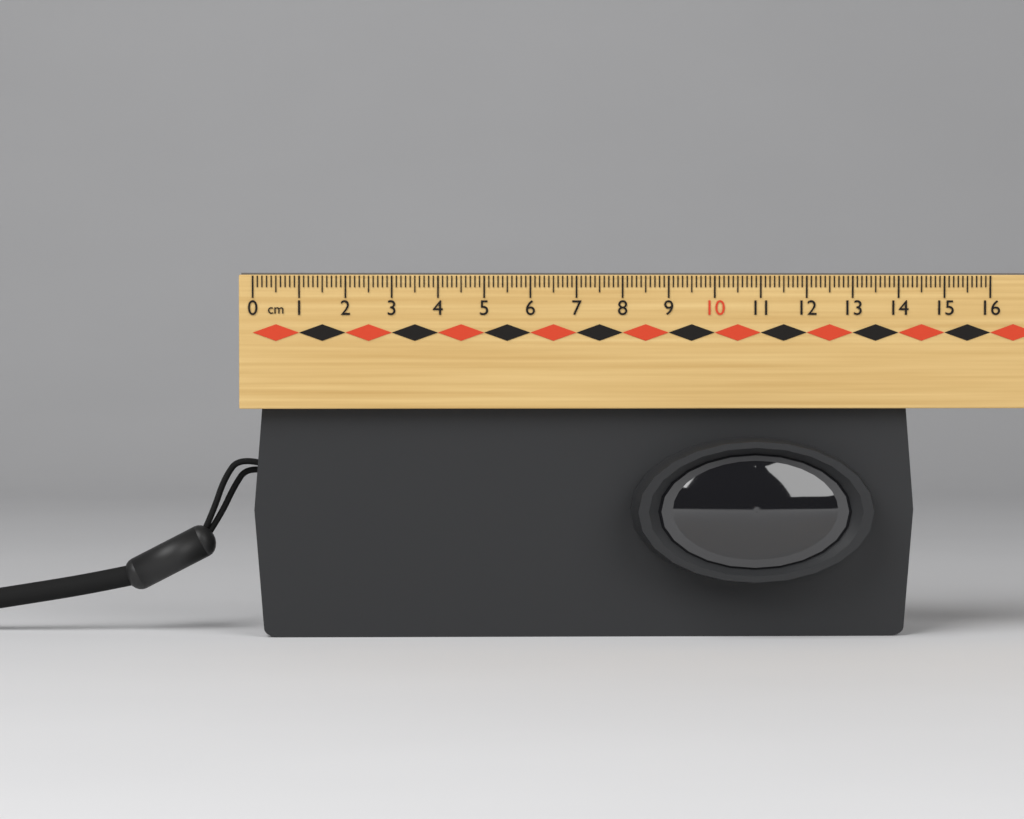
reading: 14.4 cm
